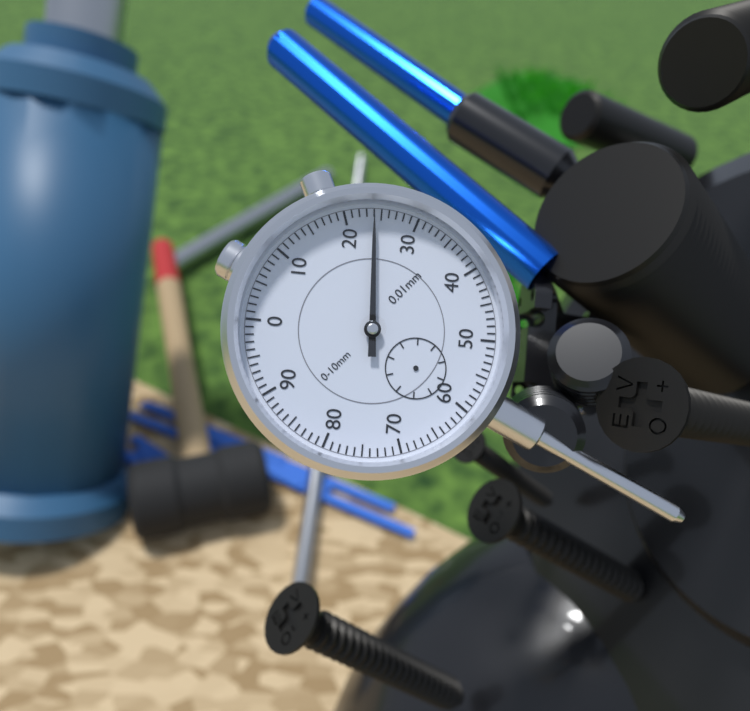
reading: 0.24 mm
